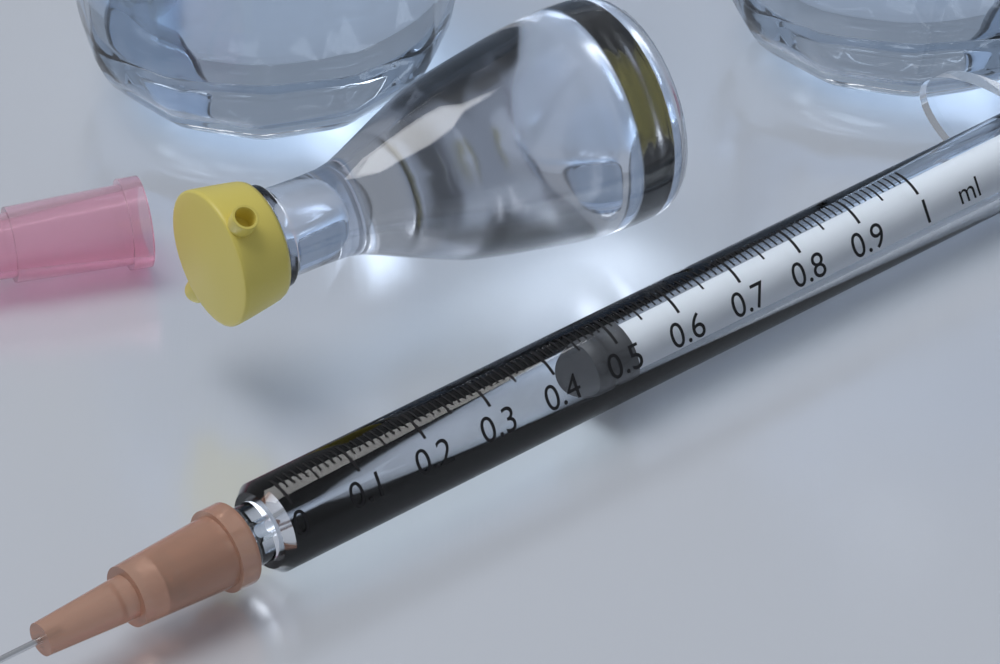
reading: 0.47 ml
